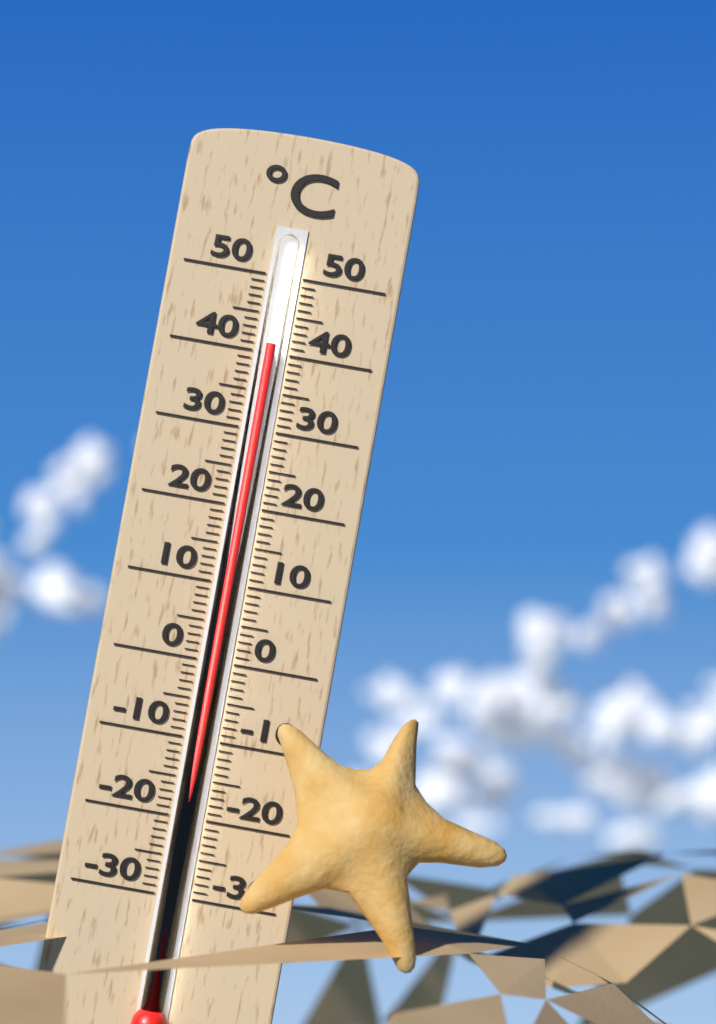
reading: 41 °C
